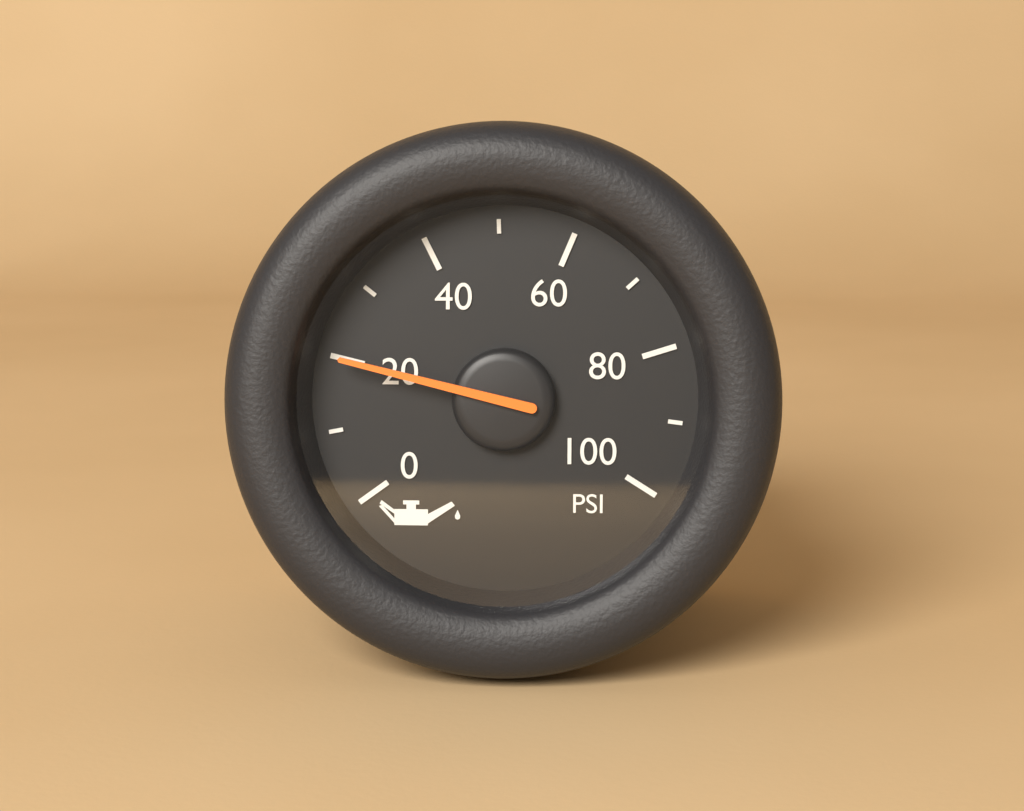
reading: 20 PSI
